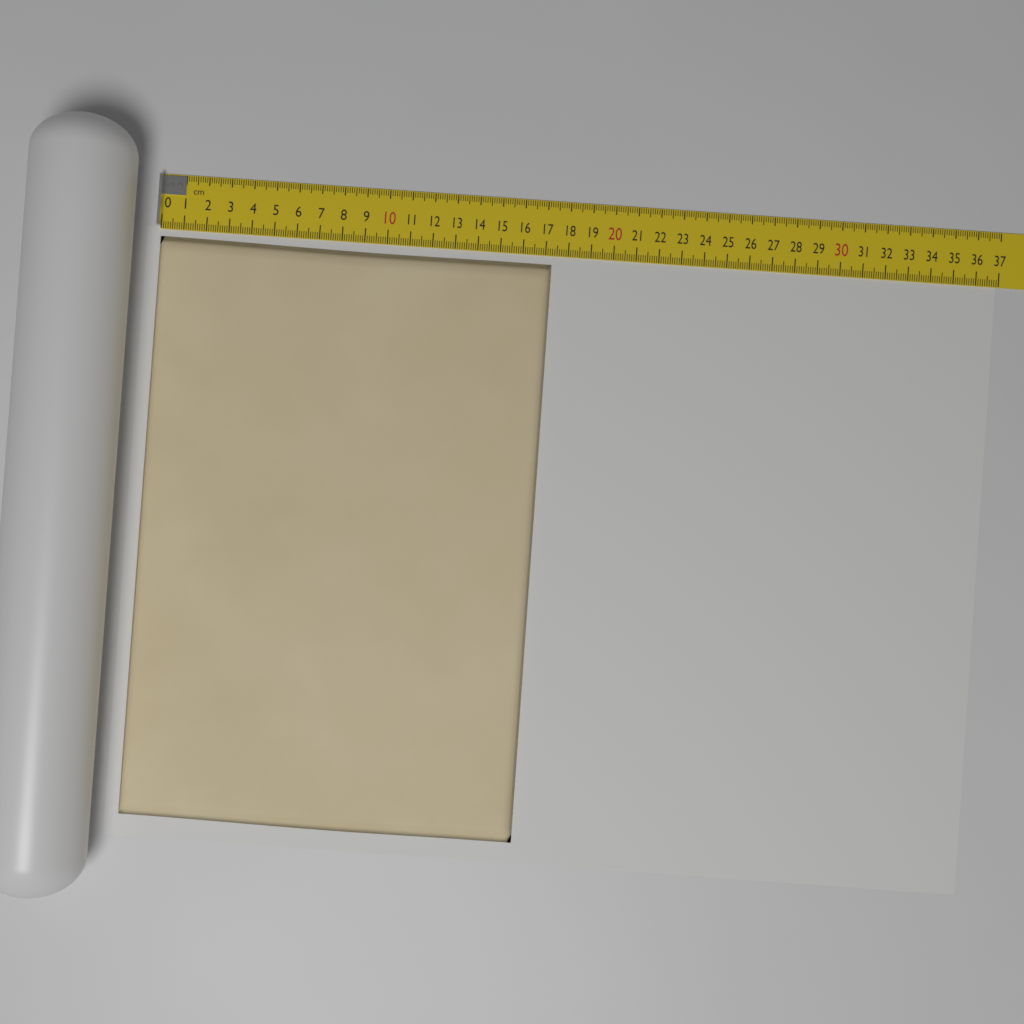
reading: 17.3 cm
